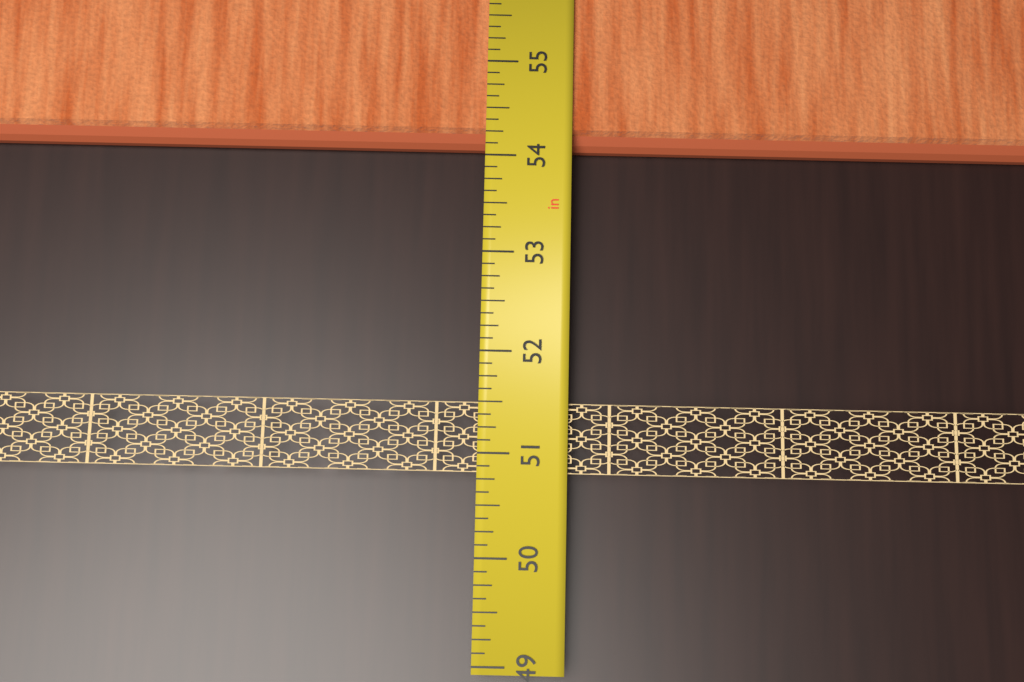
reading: 54.125 in
